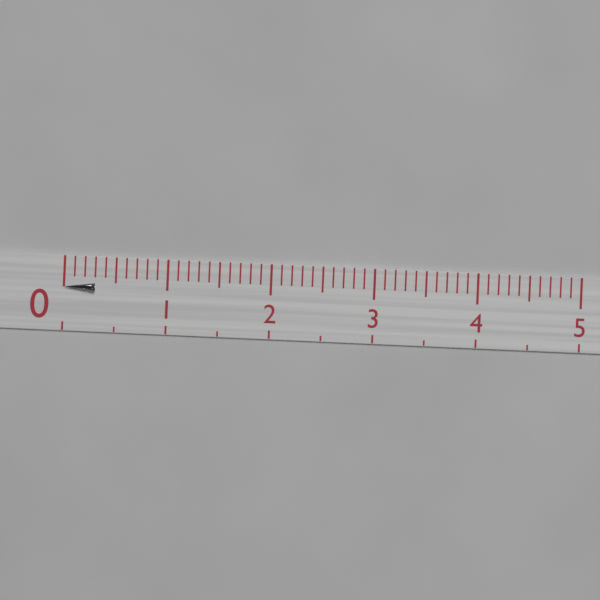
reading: 0.3 (no unit)
